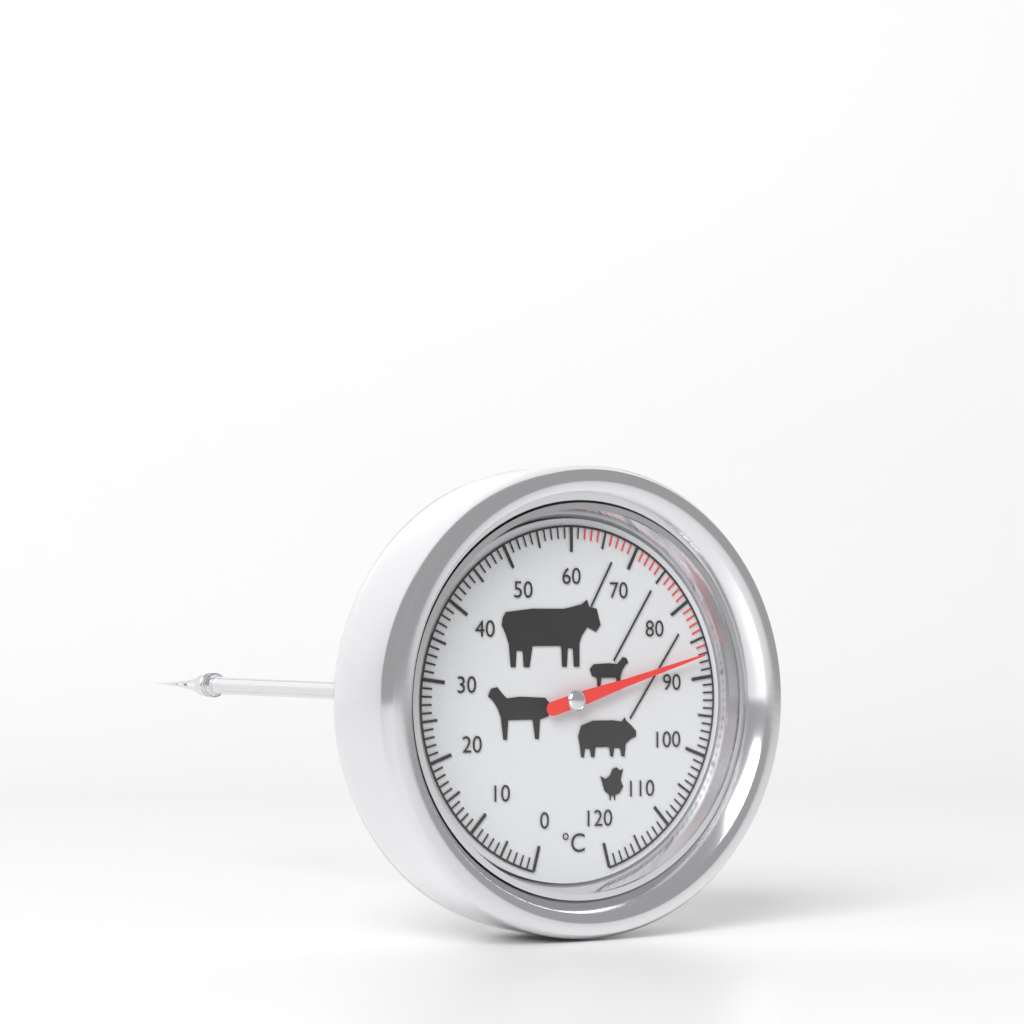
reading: 87 °C
